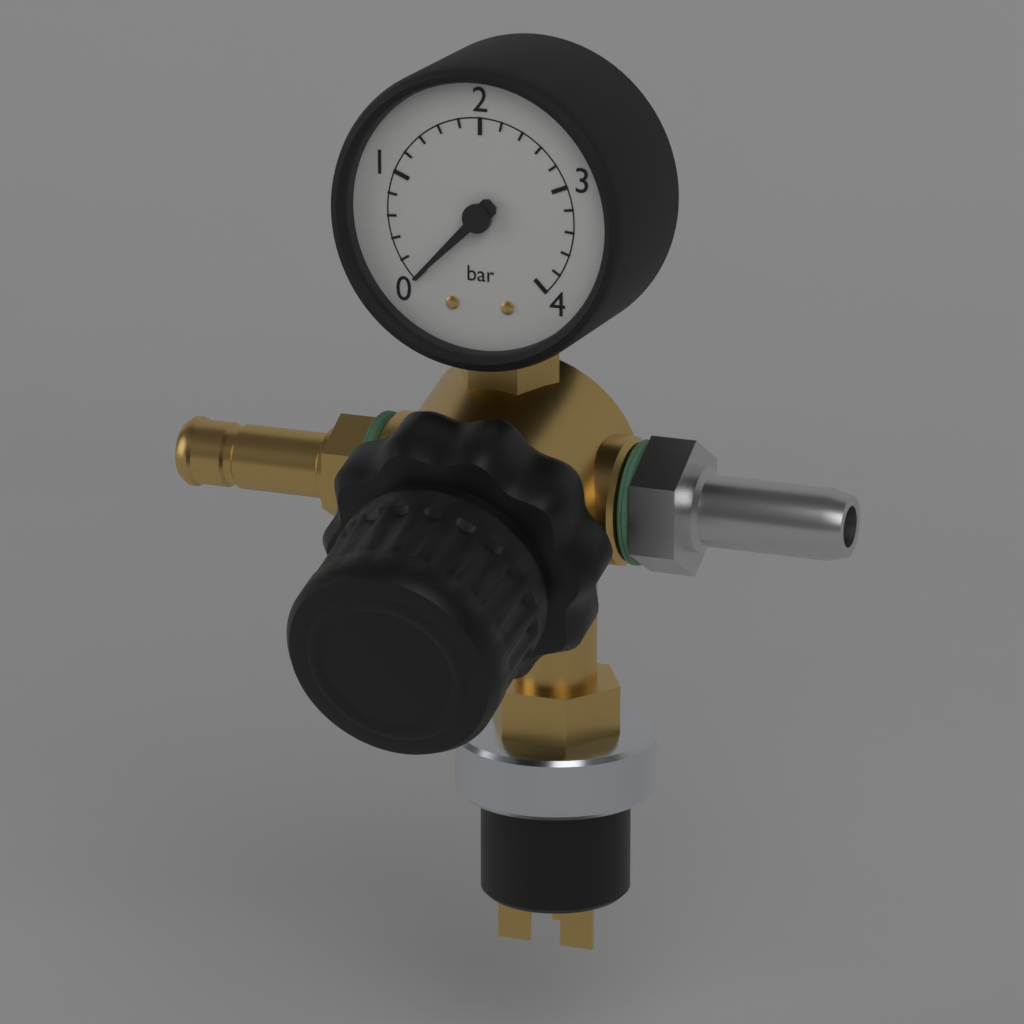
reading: 0.0 bar
